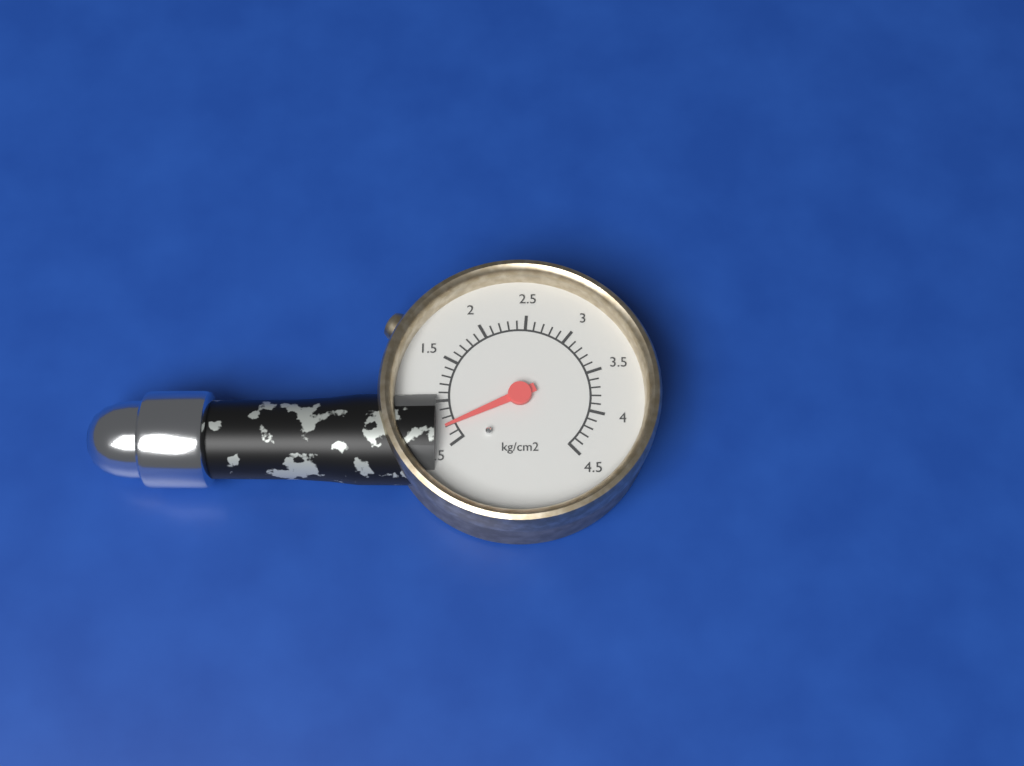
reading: 0.7 kg/cm2
